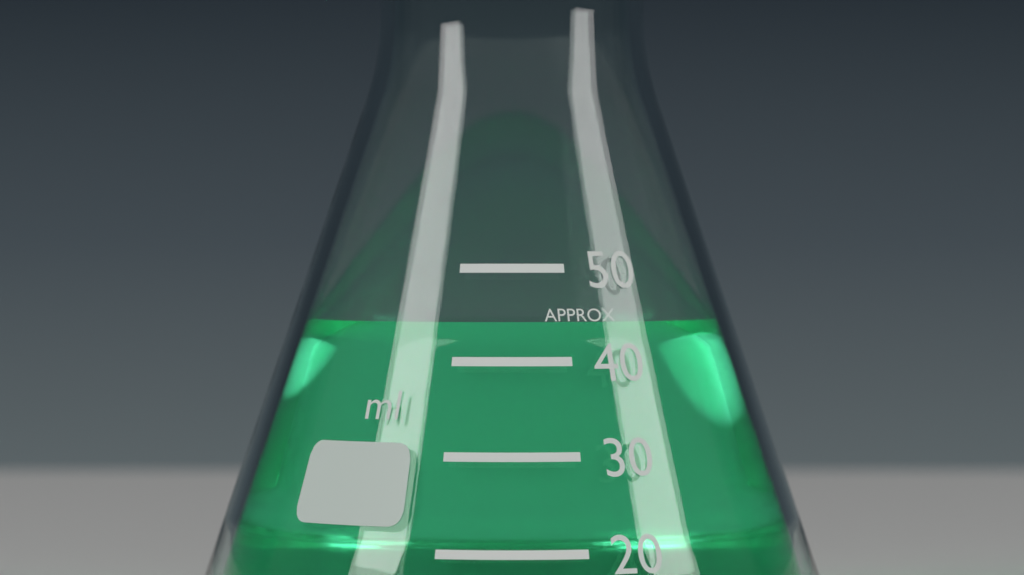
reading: 44 ml
